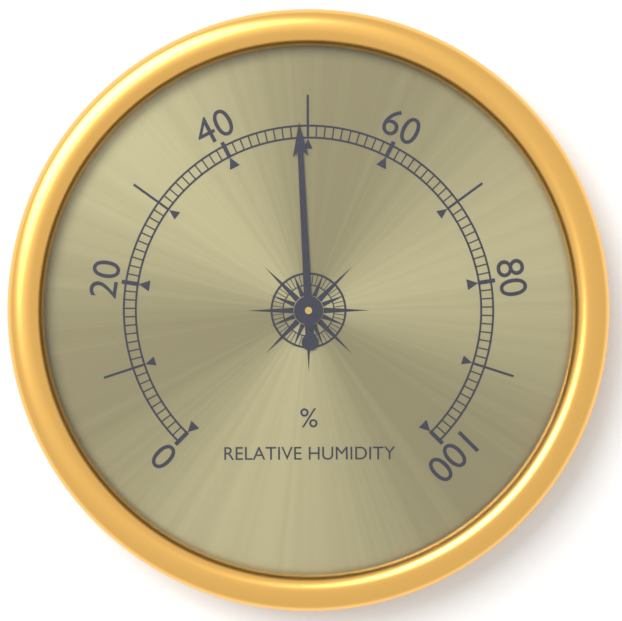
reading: 49 %
